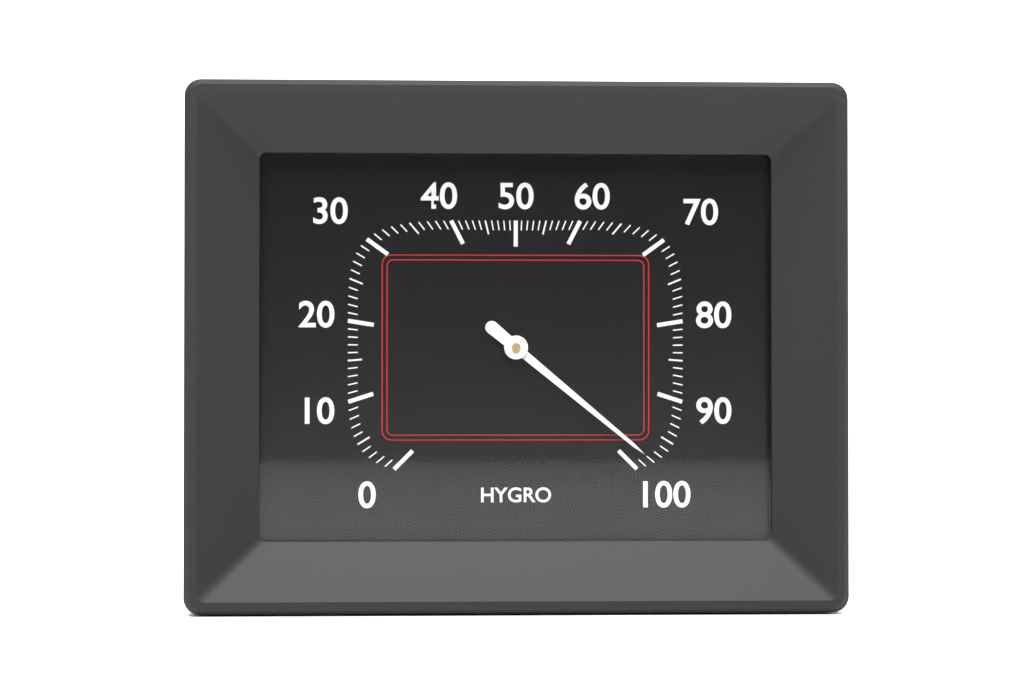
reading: 98 %
